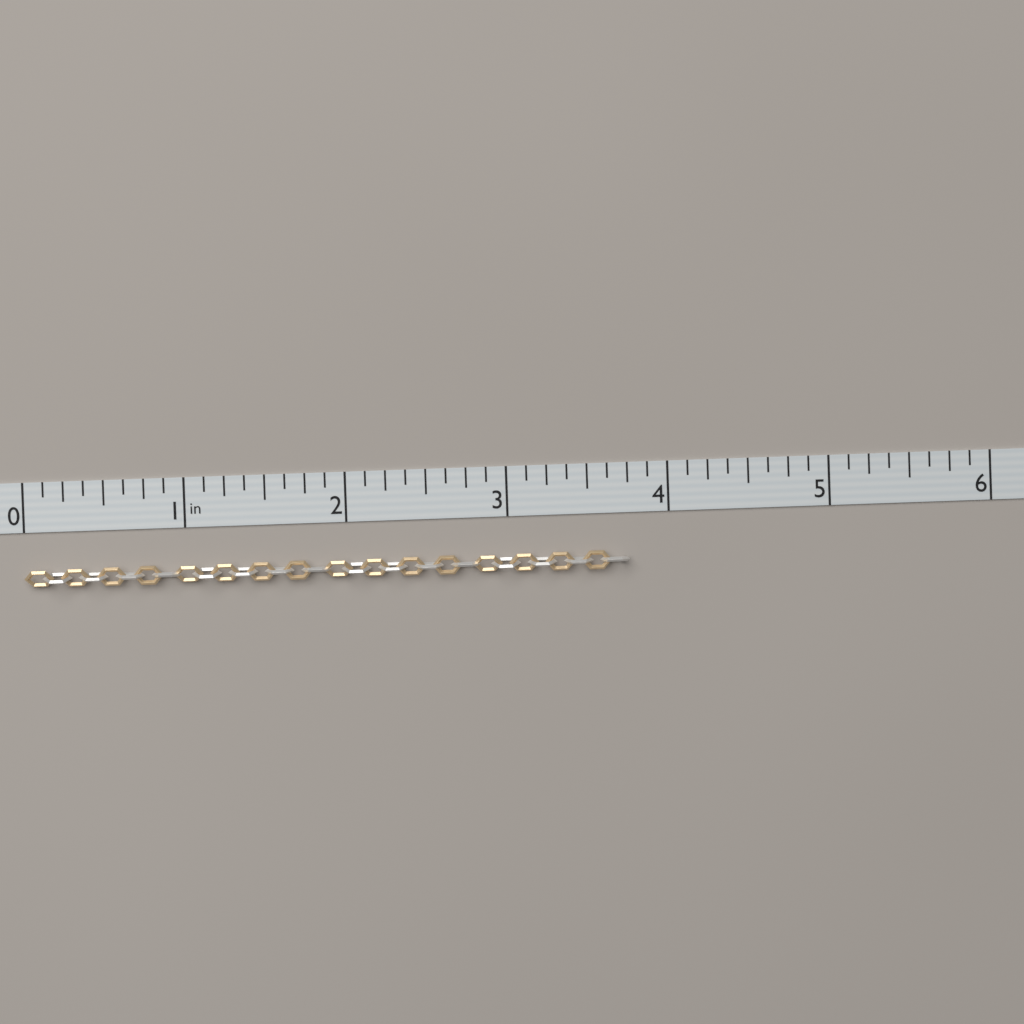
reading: 3.750 in
